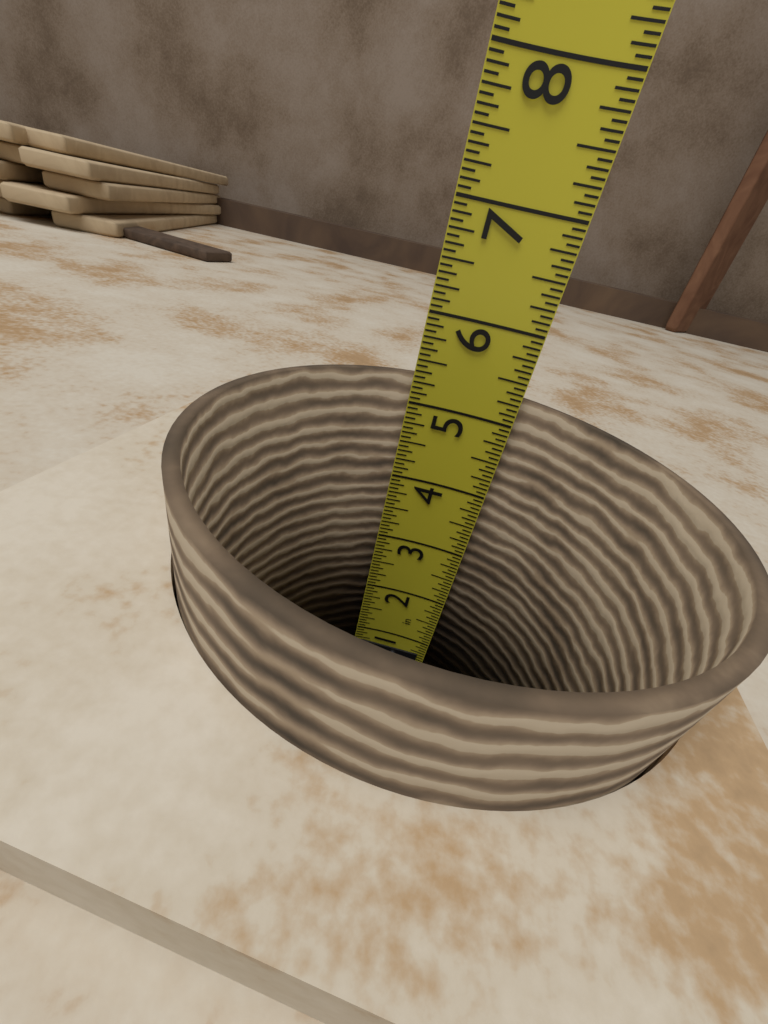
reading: 5.3125 in
